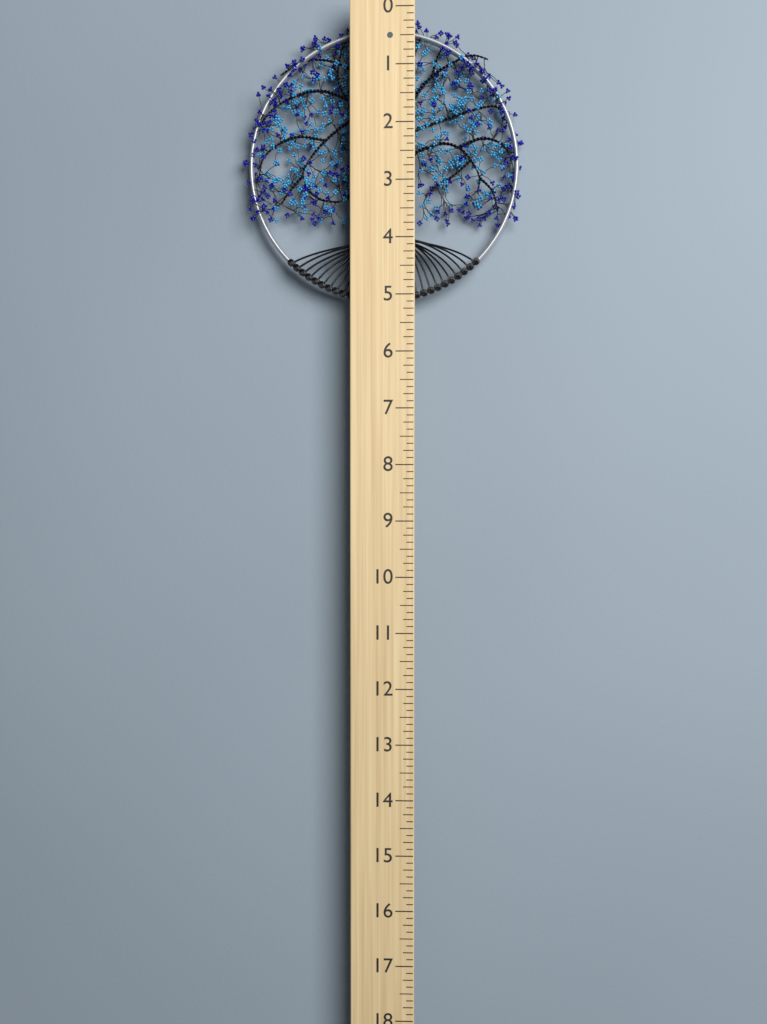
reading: 5.125 (no unit)
